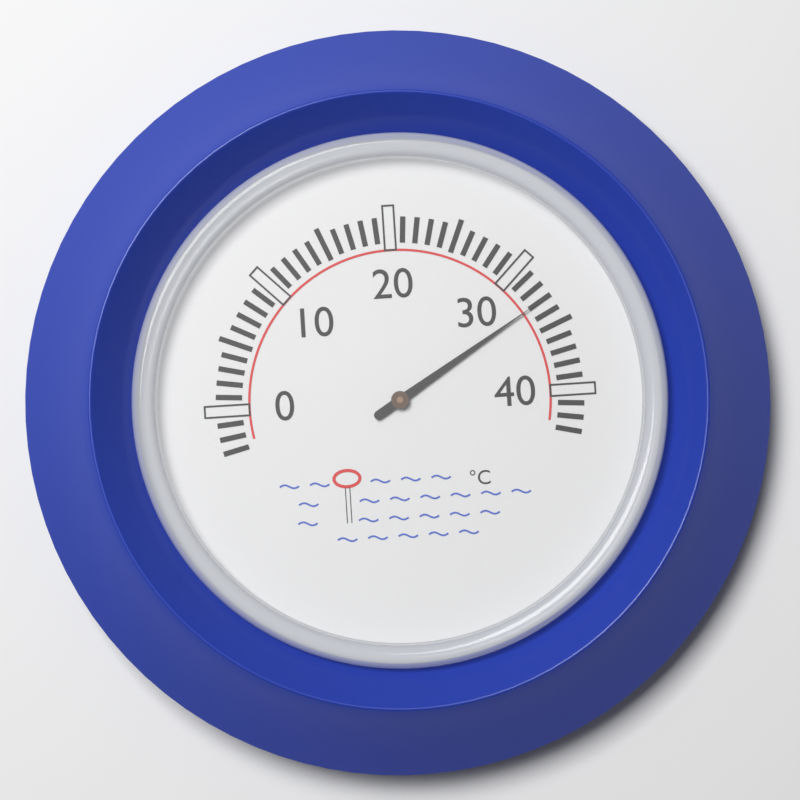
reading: 33 °C
